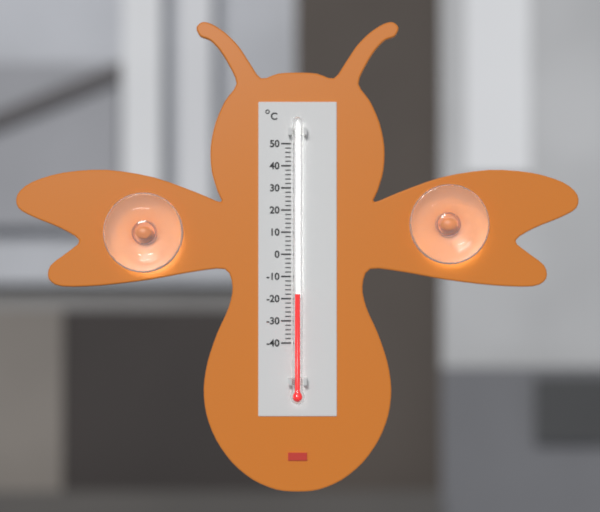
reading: -18 °C
